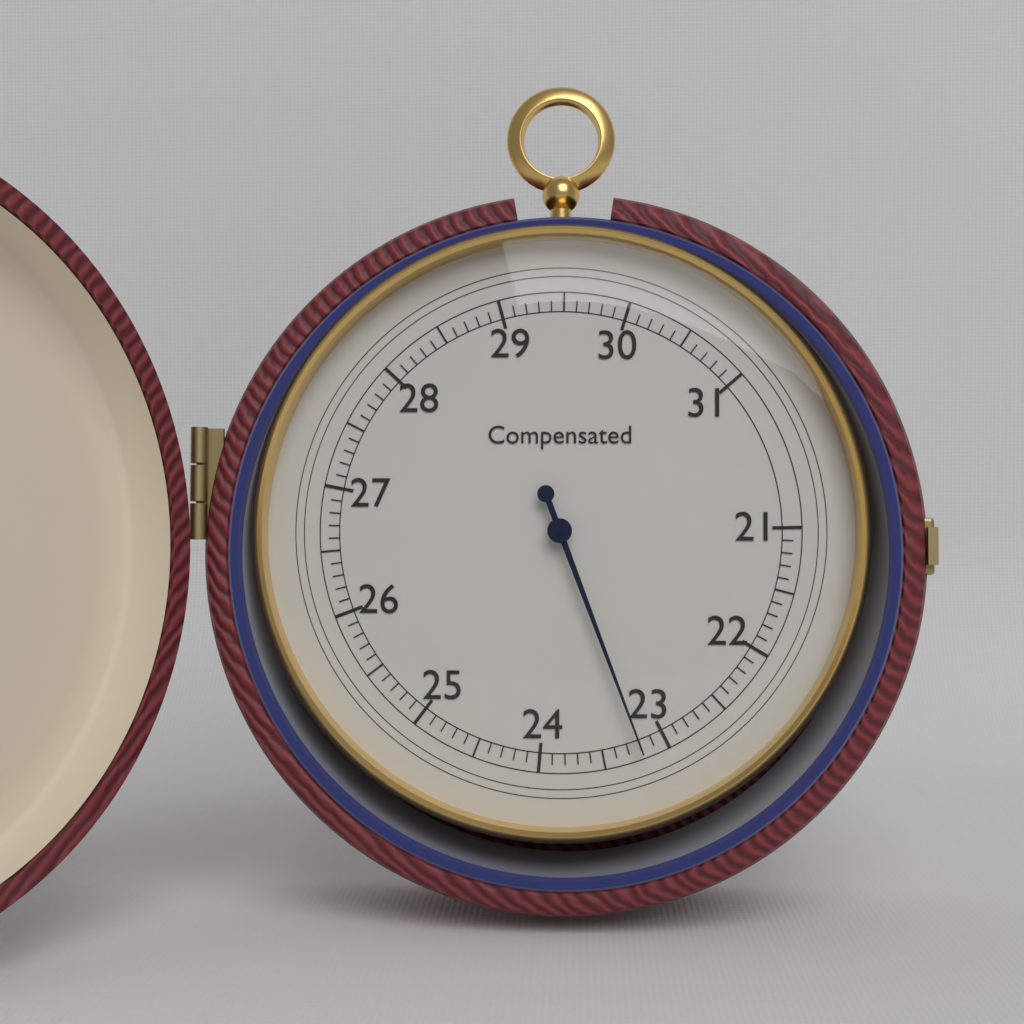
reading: 23.2 (no unit)
